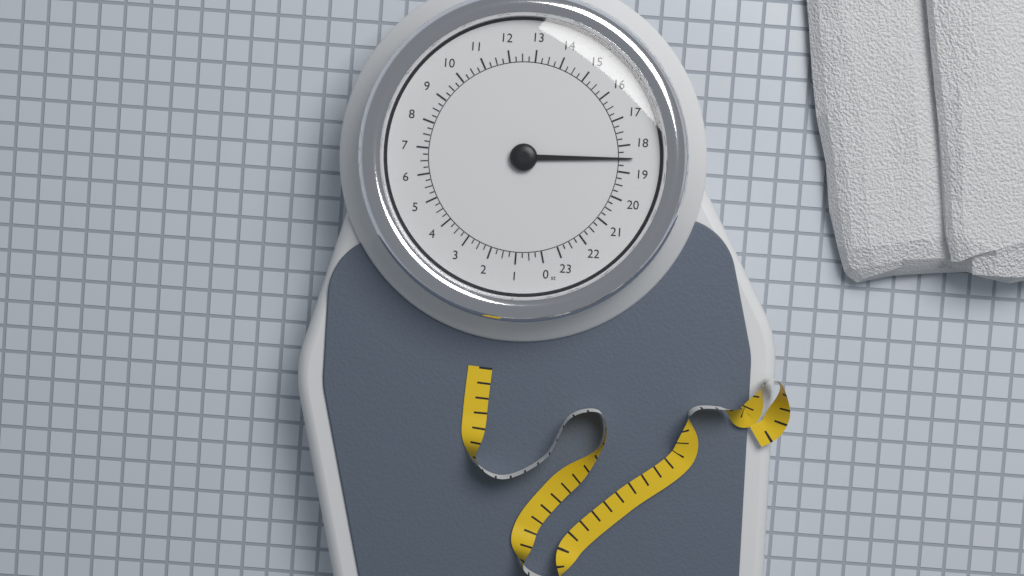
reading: 18.50 st
